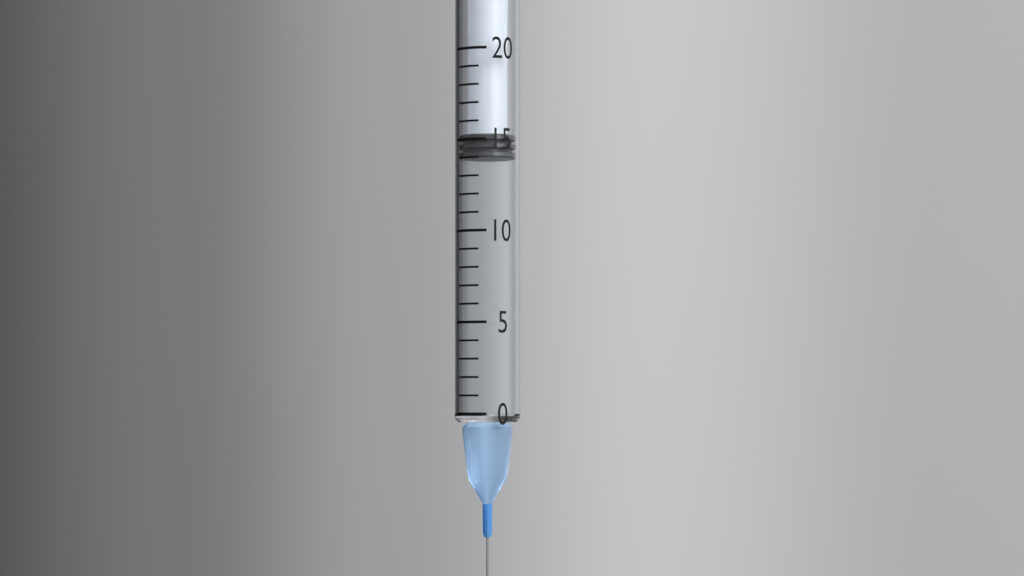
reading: 14 (no unit)
